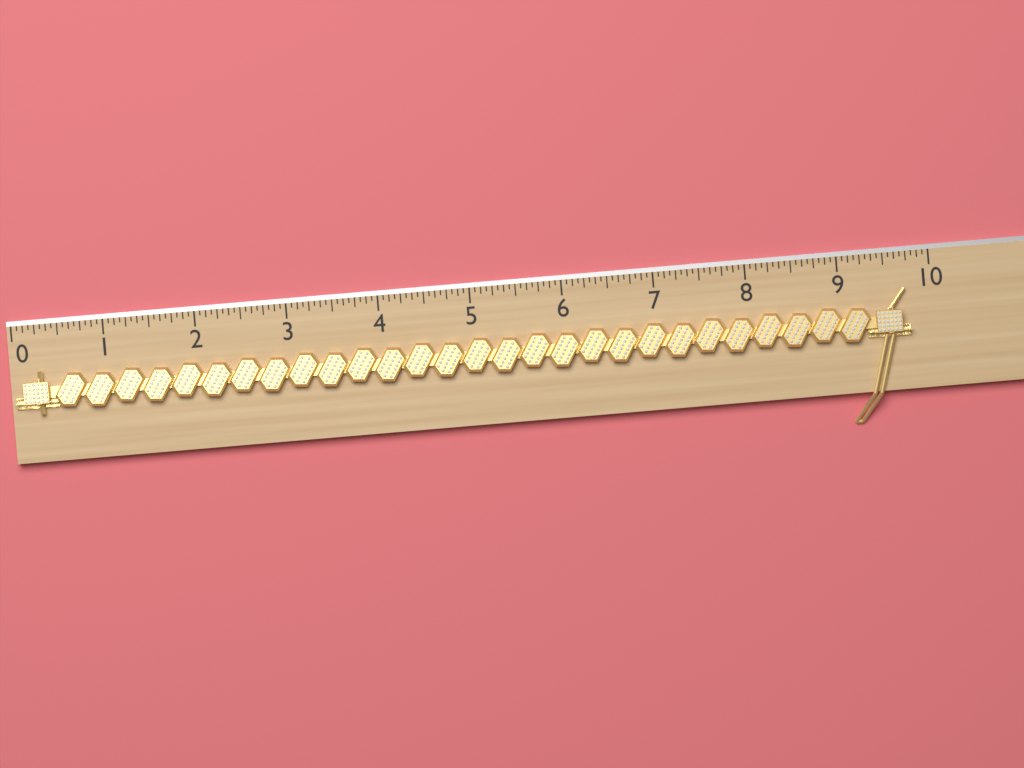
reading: 9.7500 (no unit)
